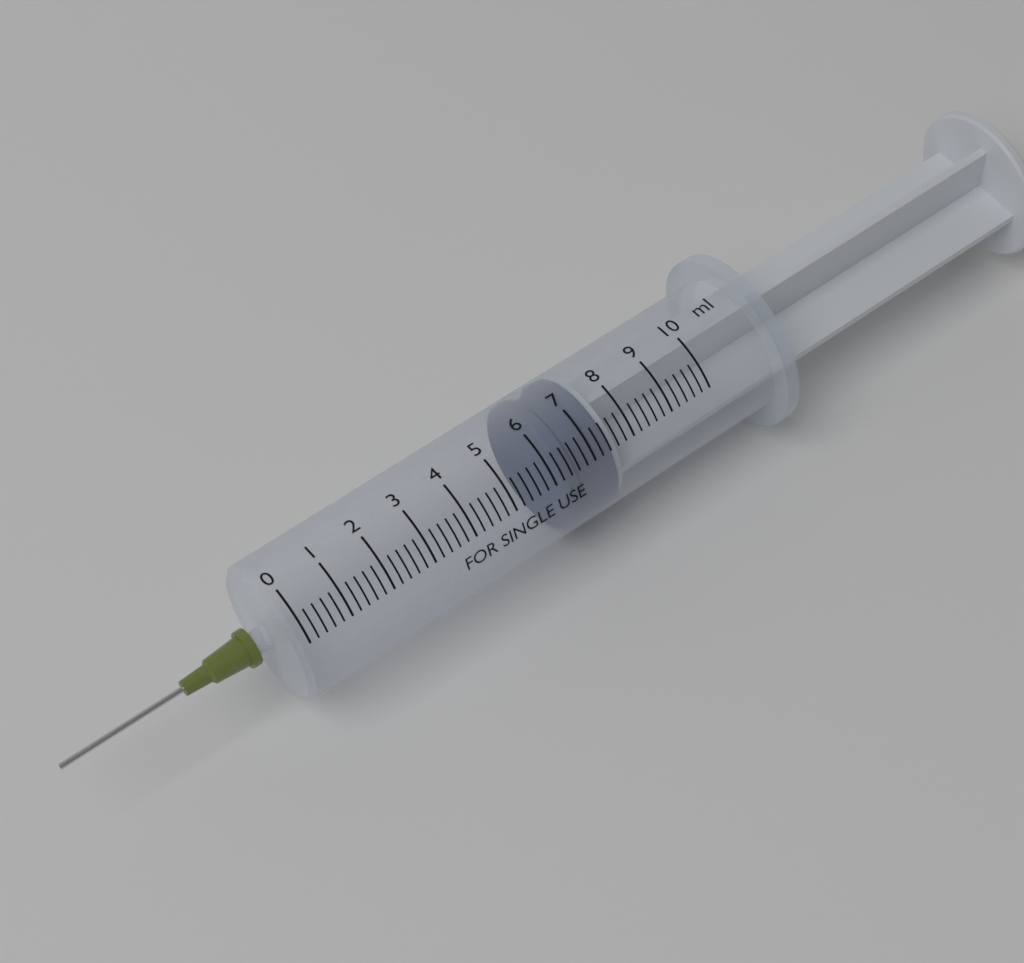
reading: 6.2 ml
